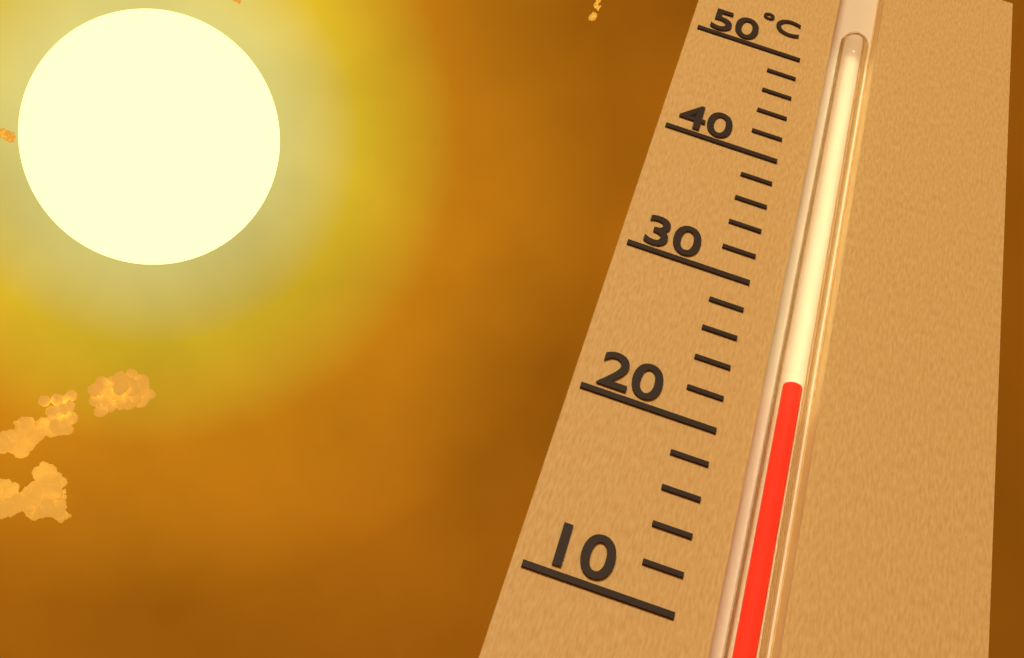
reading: 24 °C
